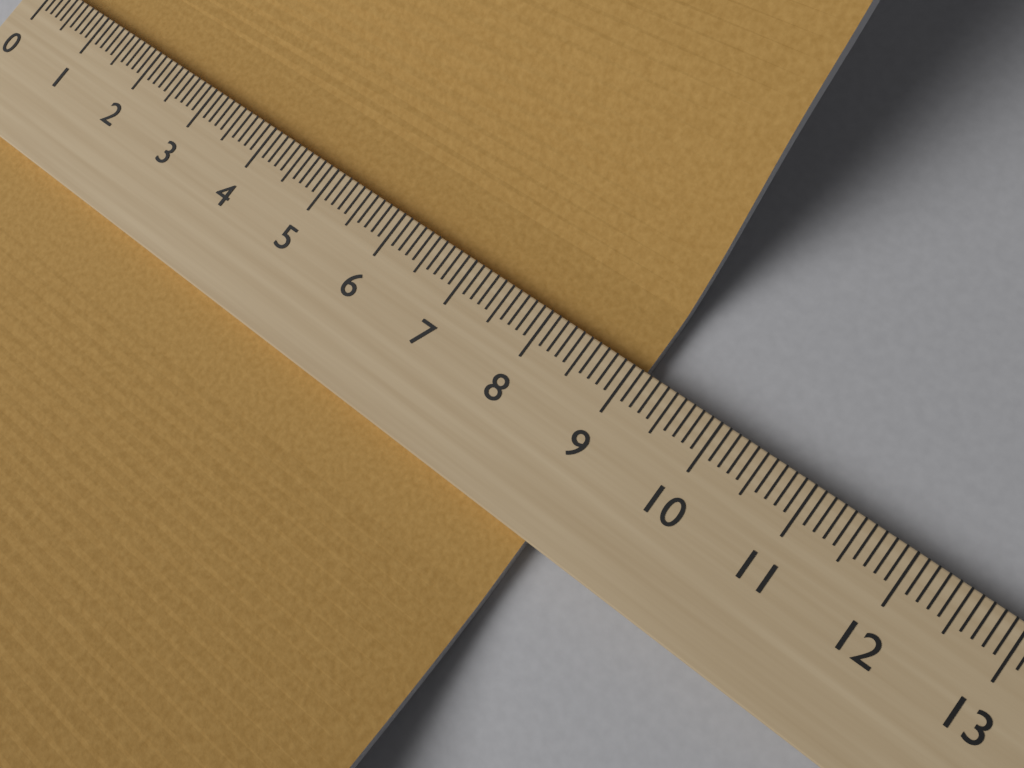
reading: 9.1 (no unit)
